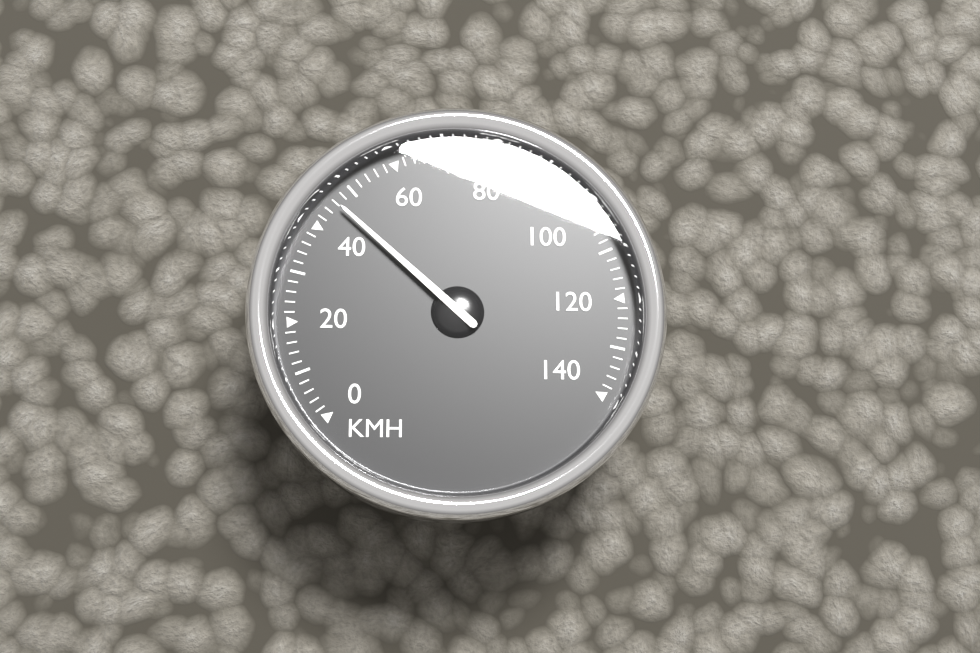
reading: 46 km/h
